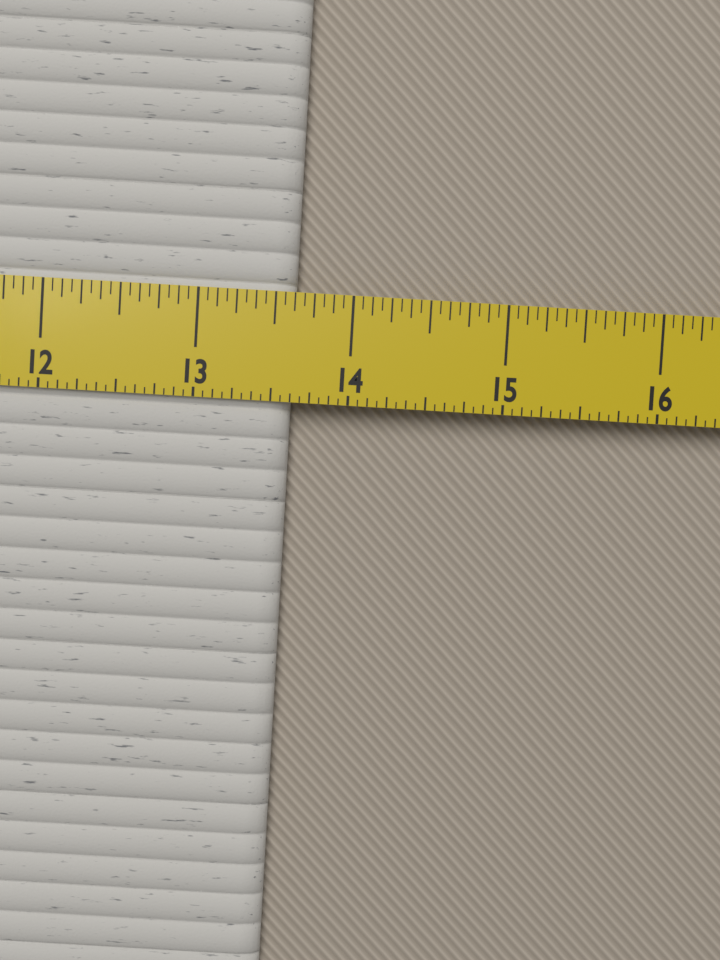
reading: 13.6250 in
